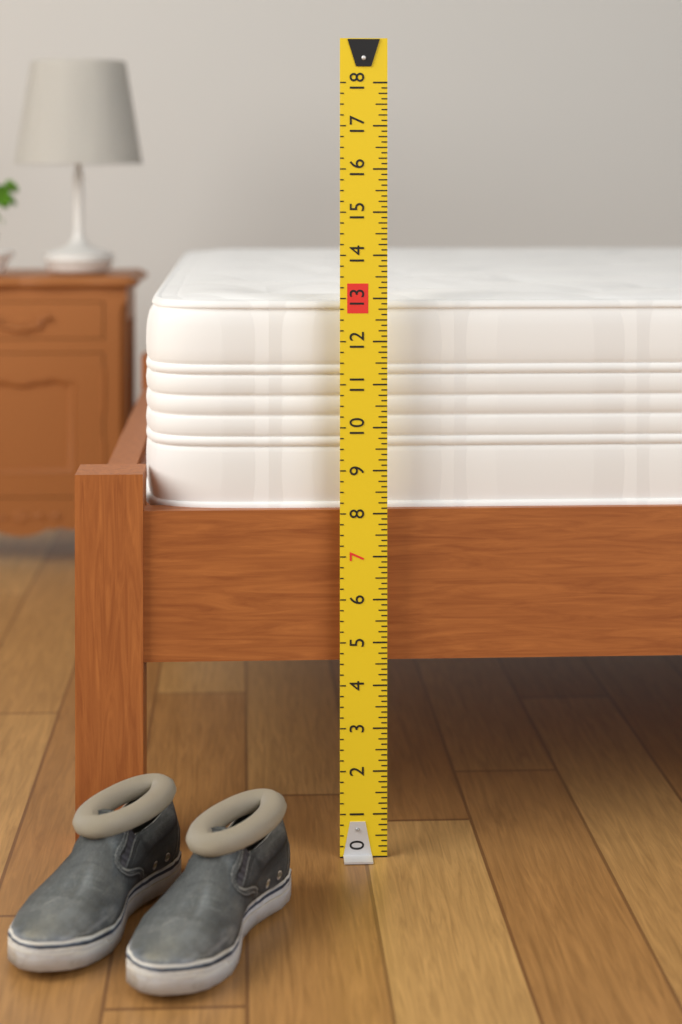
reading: 13.000 (no unit)
